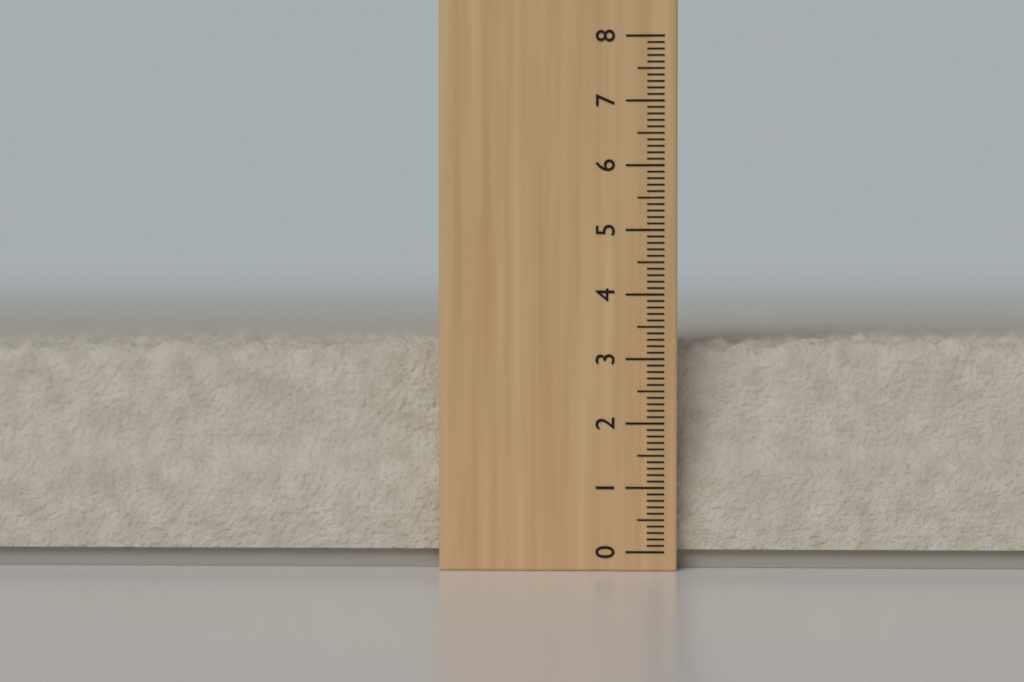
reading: 3.4 (no unit)
